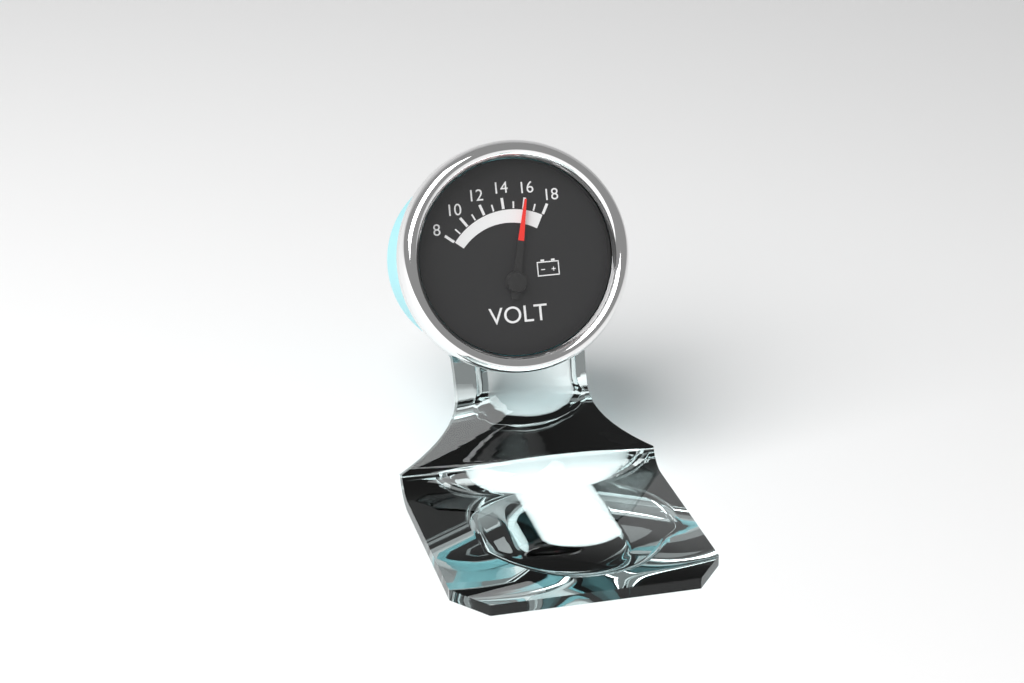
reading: 16 V
